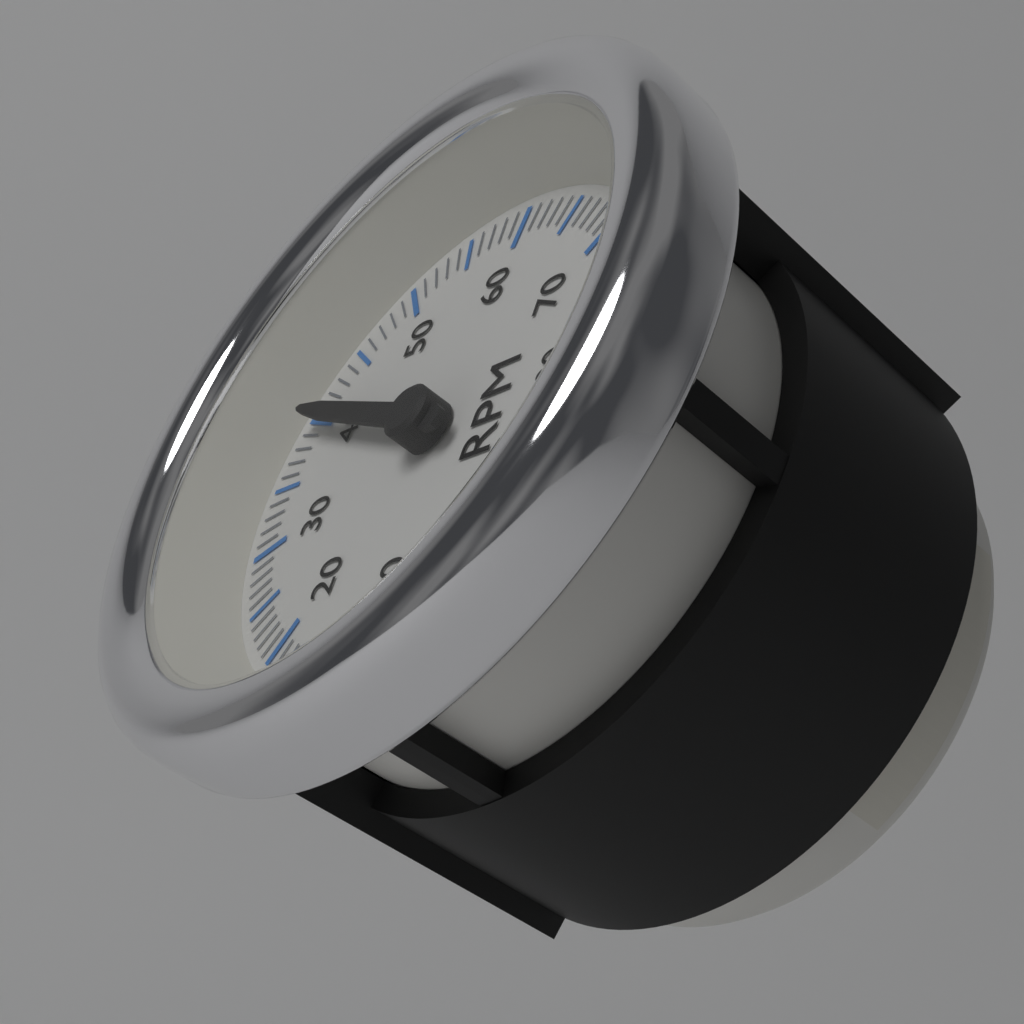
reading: 4000 RPM
